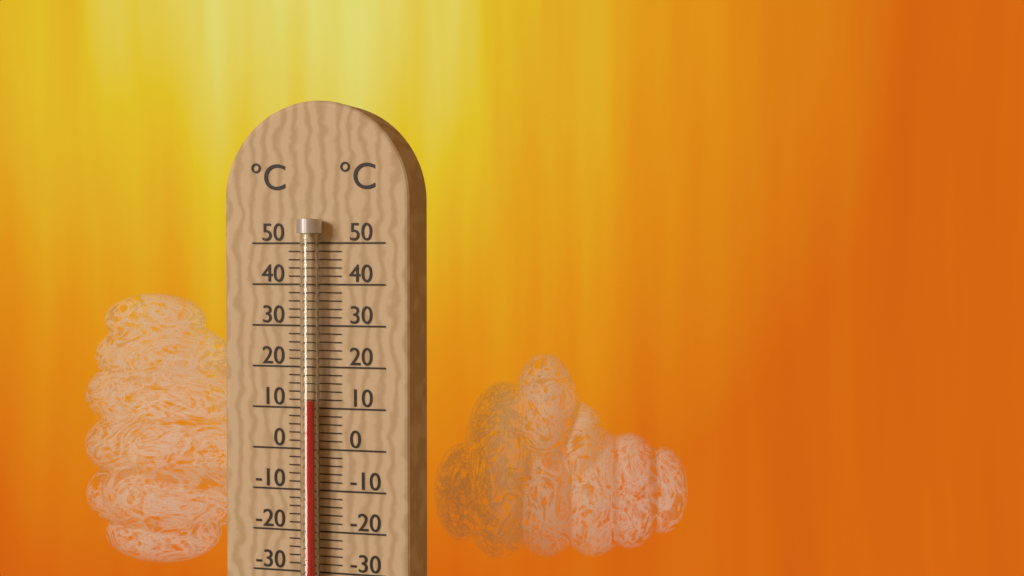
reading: 12 °C
